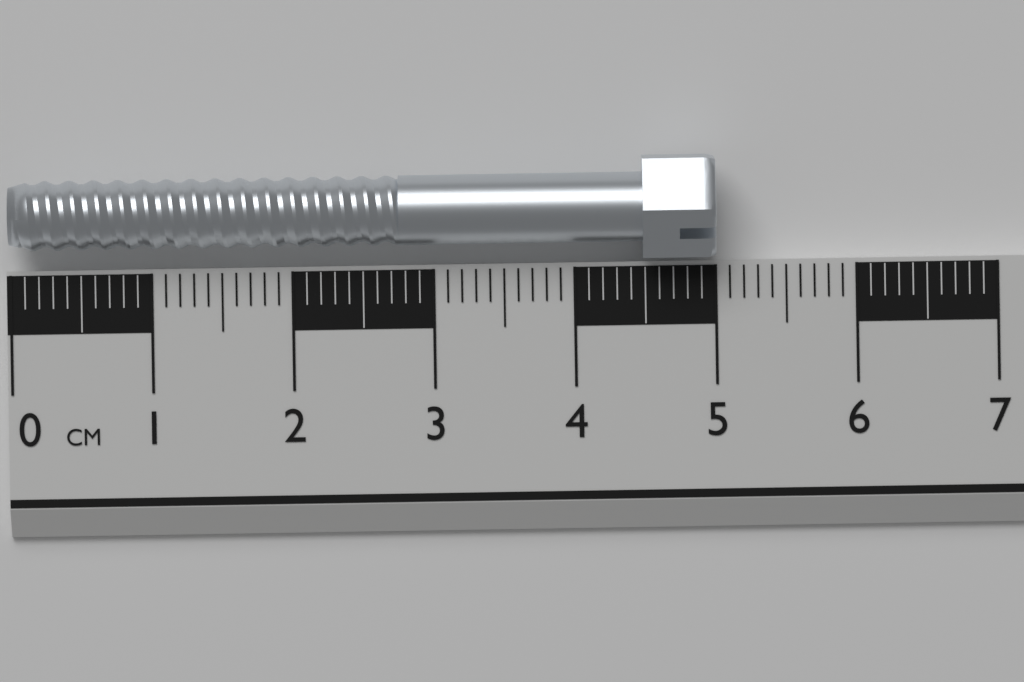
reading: 5.0 cm
